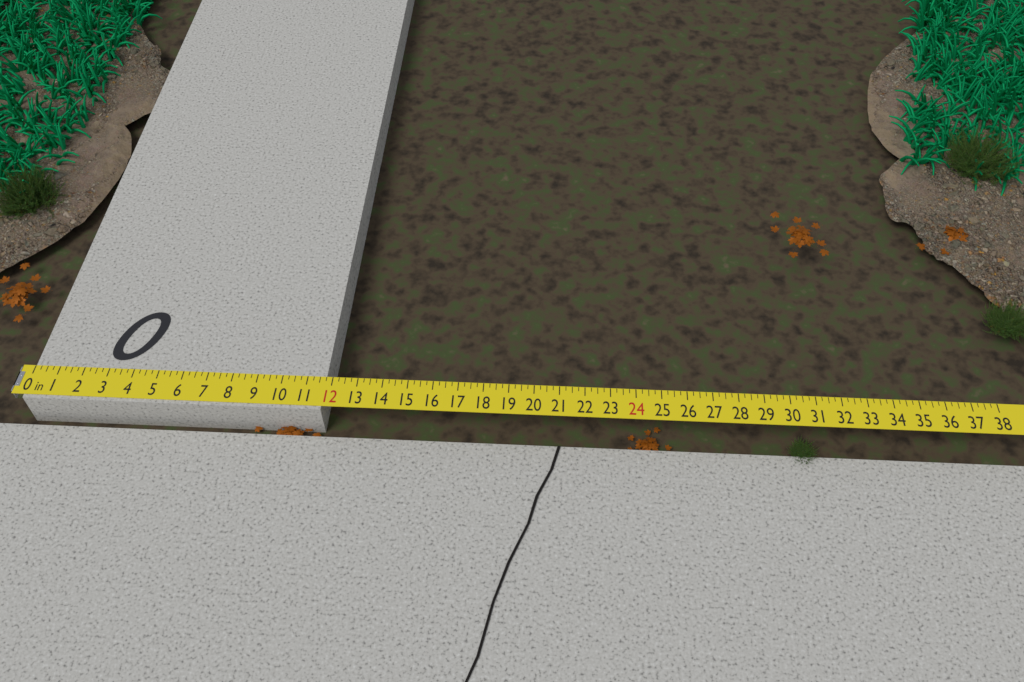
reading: 11.75 in
